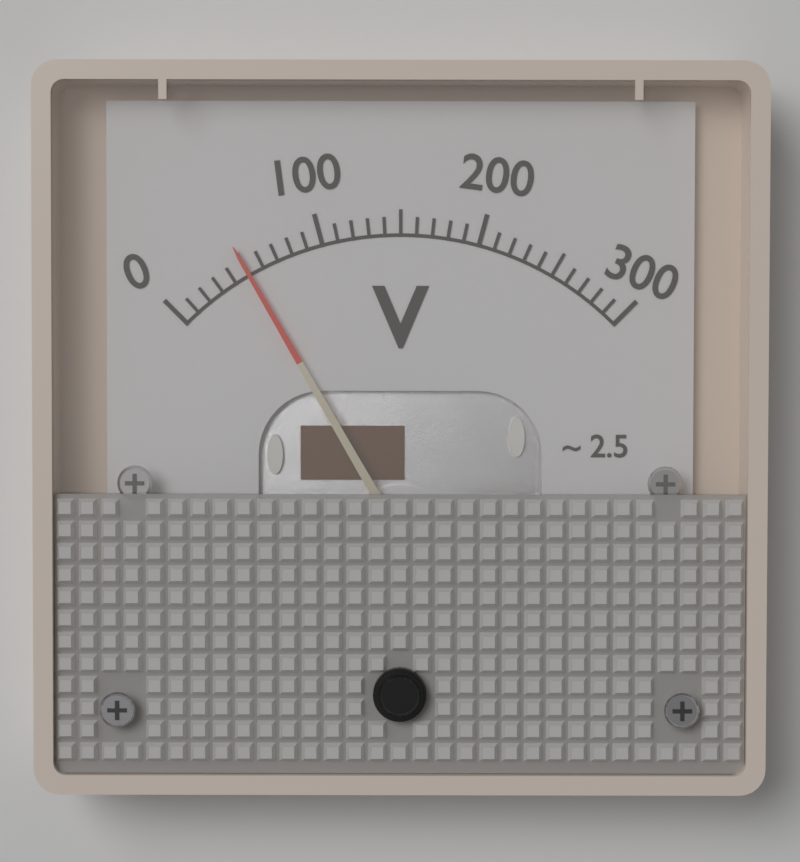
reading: 50 V
